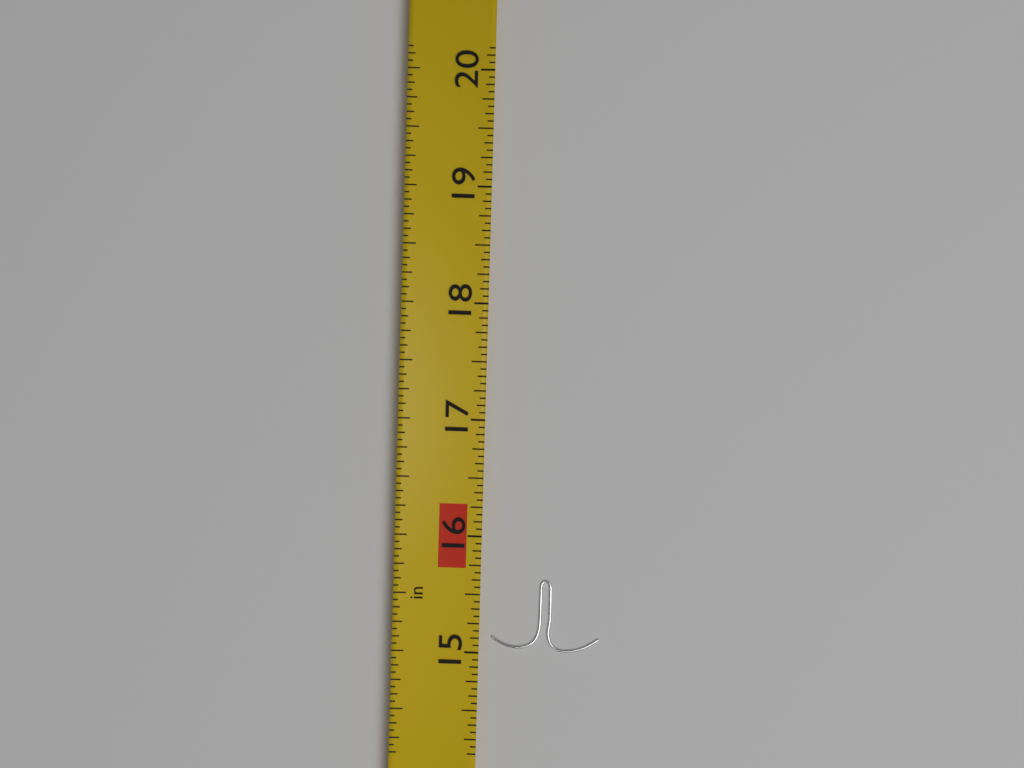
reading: 15.6250 in
